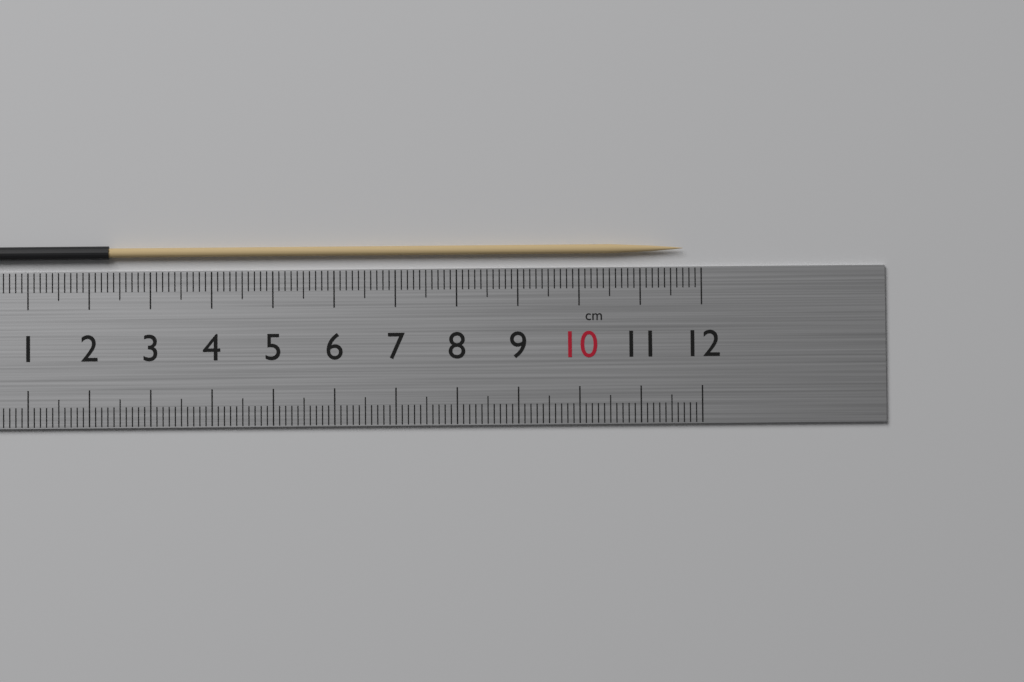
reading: 11.7 cm
